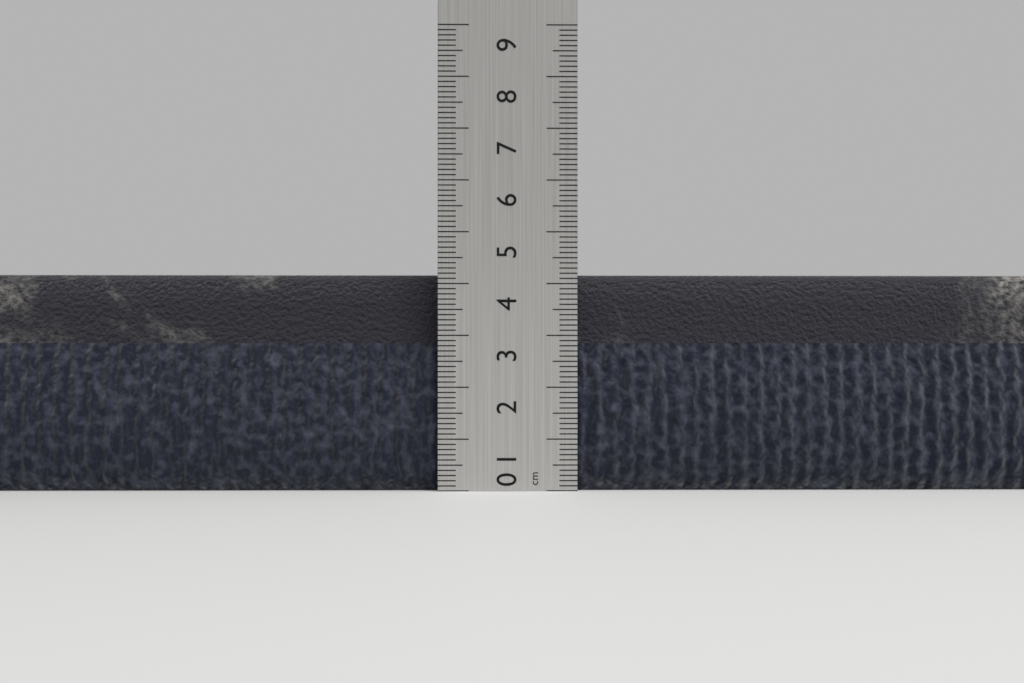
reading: 4.2 cm
